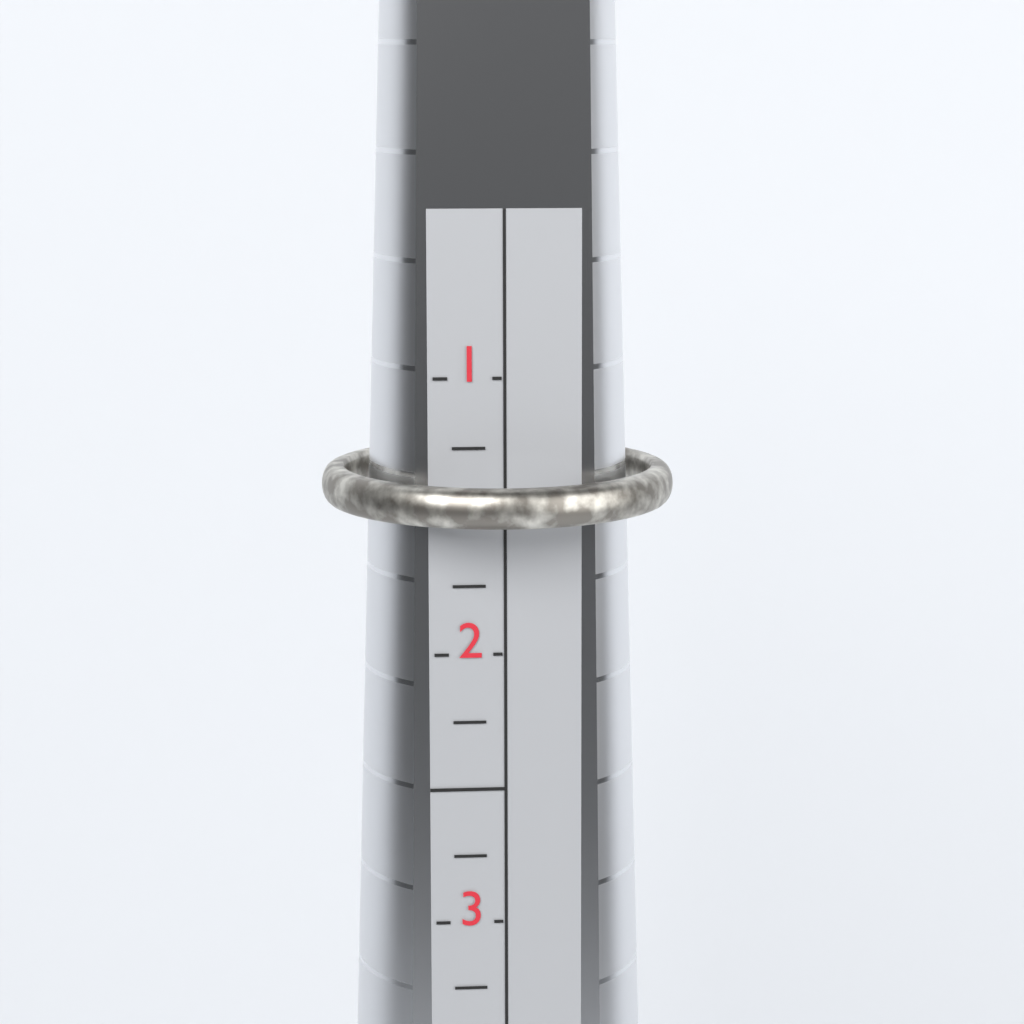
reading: 1.50 (no unit)
